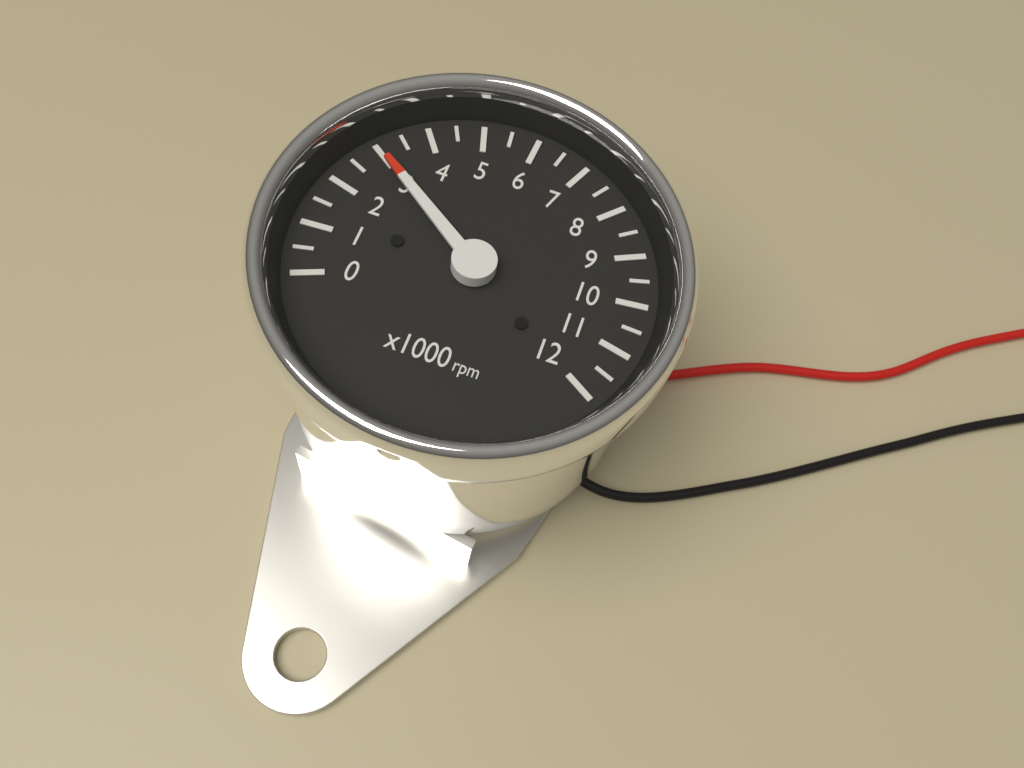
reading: 3000 rpm
